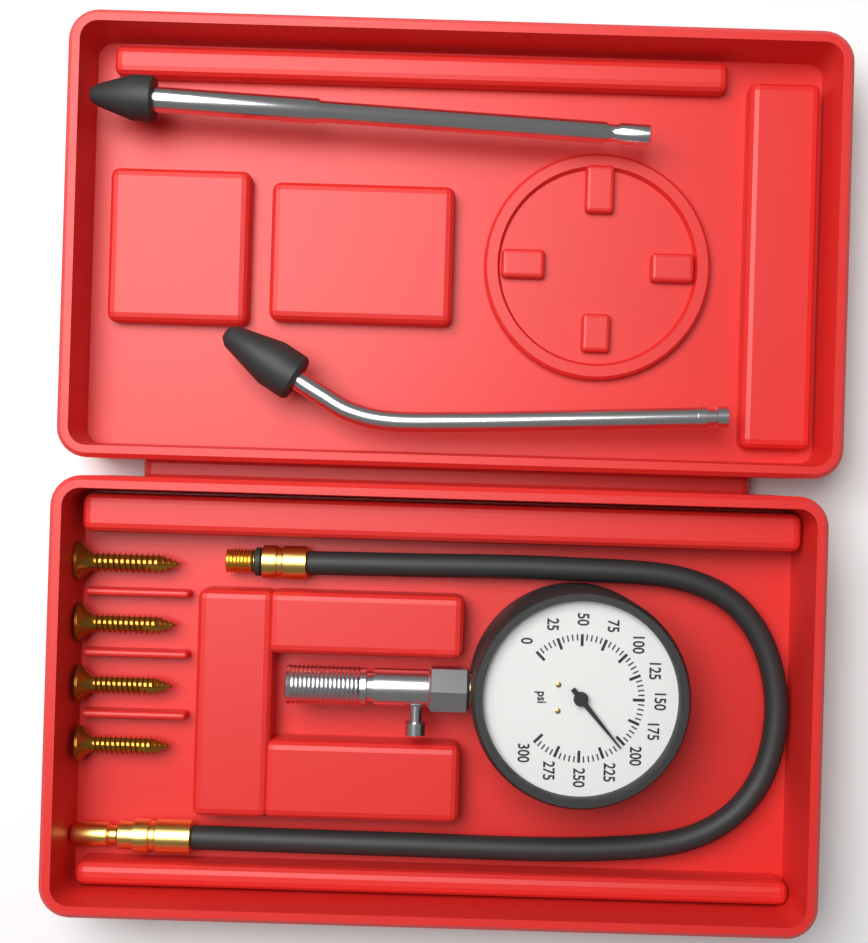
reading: 205 psi
